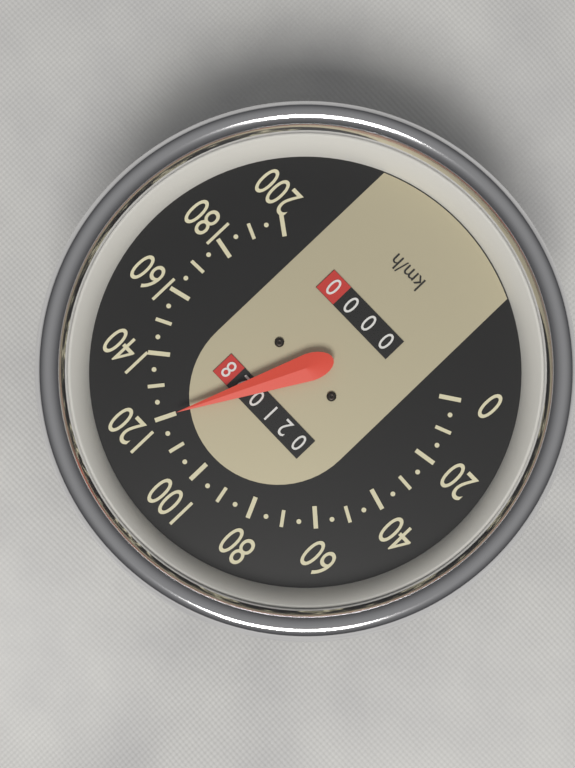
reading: 120 km/h
